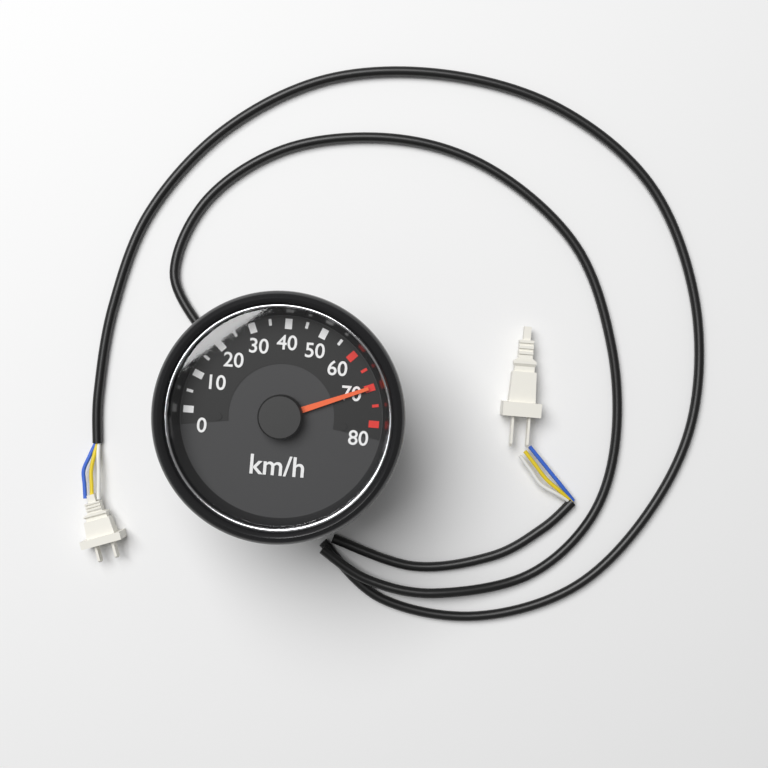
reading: 70 km/h
